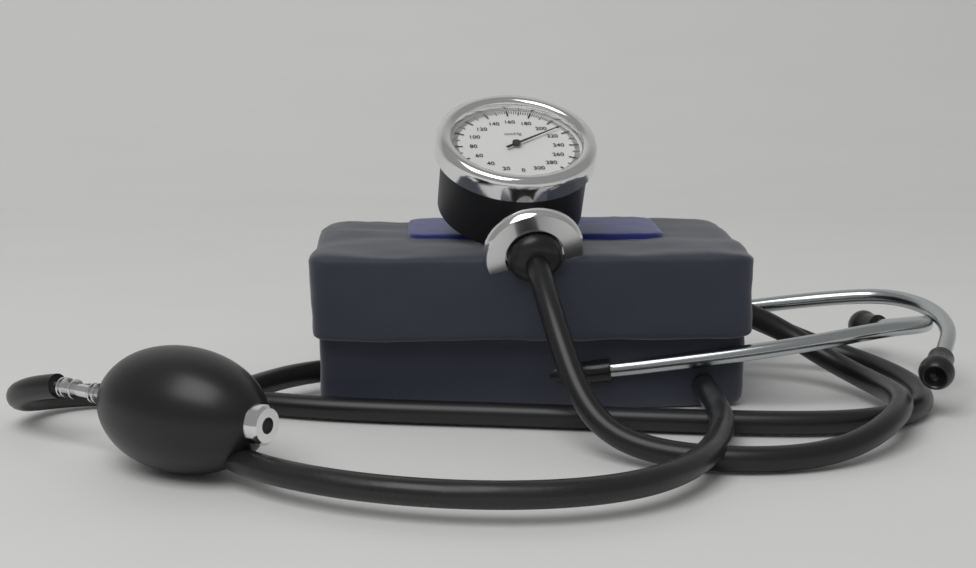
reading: 212 mmHg
